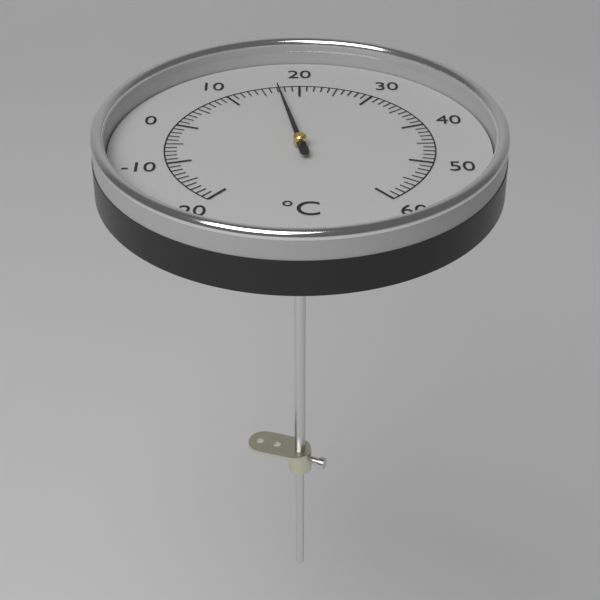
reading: 17 °C
